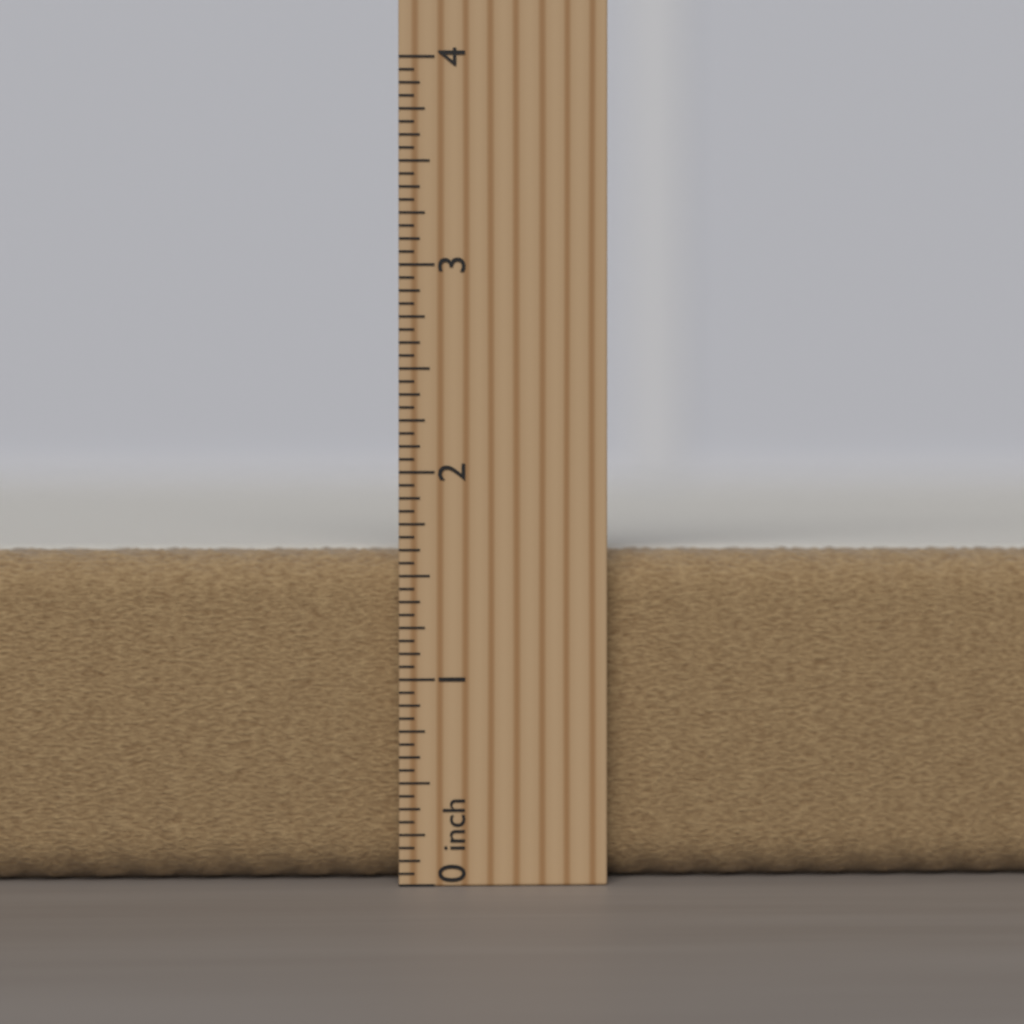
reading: 1.6250 inch
